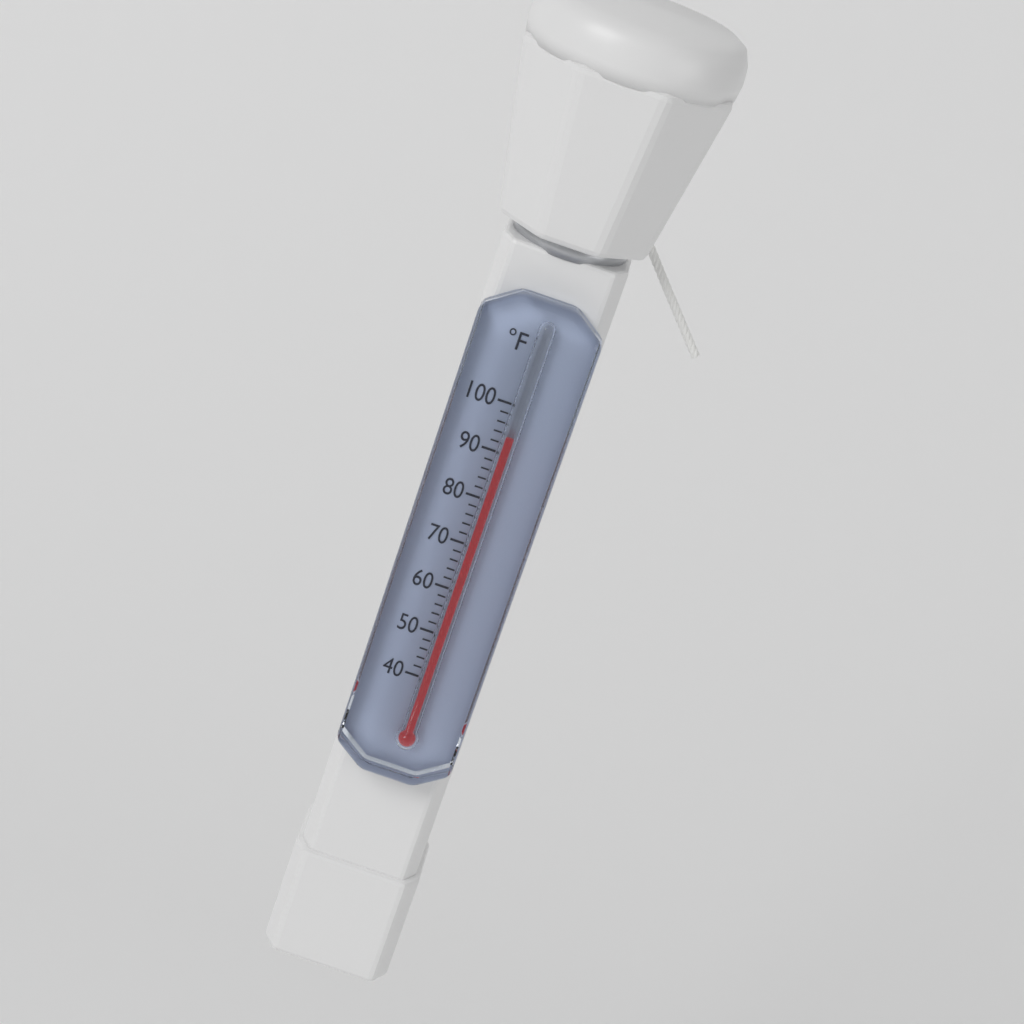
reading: 94 °F
